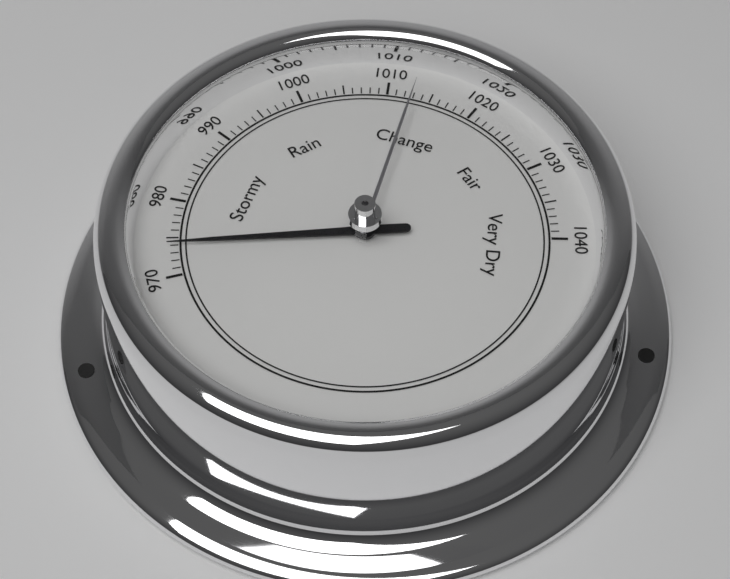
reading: 974 (no unit)
